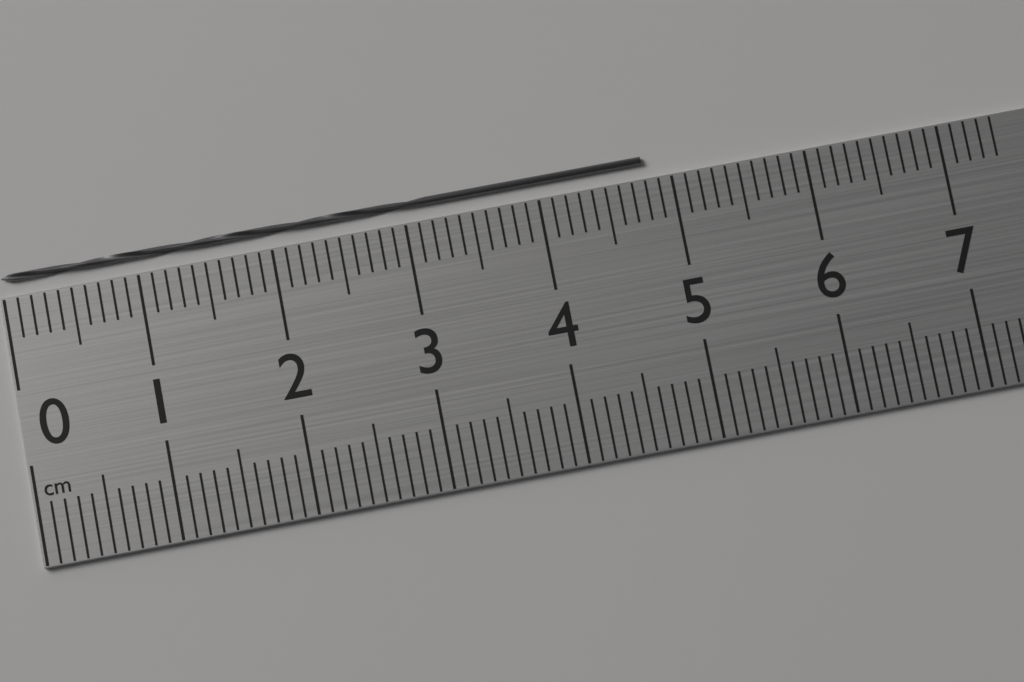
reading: 4.8 cm
